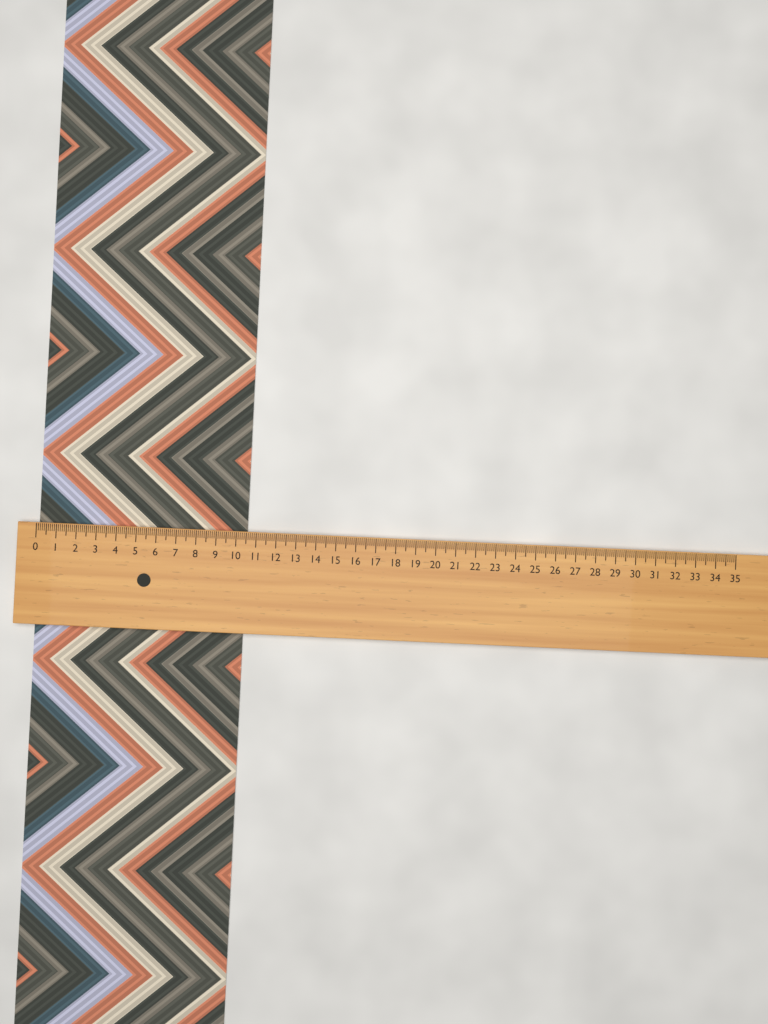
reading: 10.5 (no unit)
